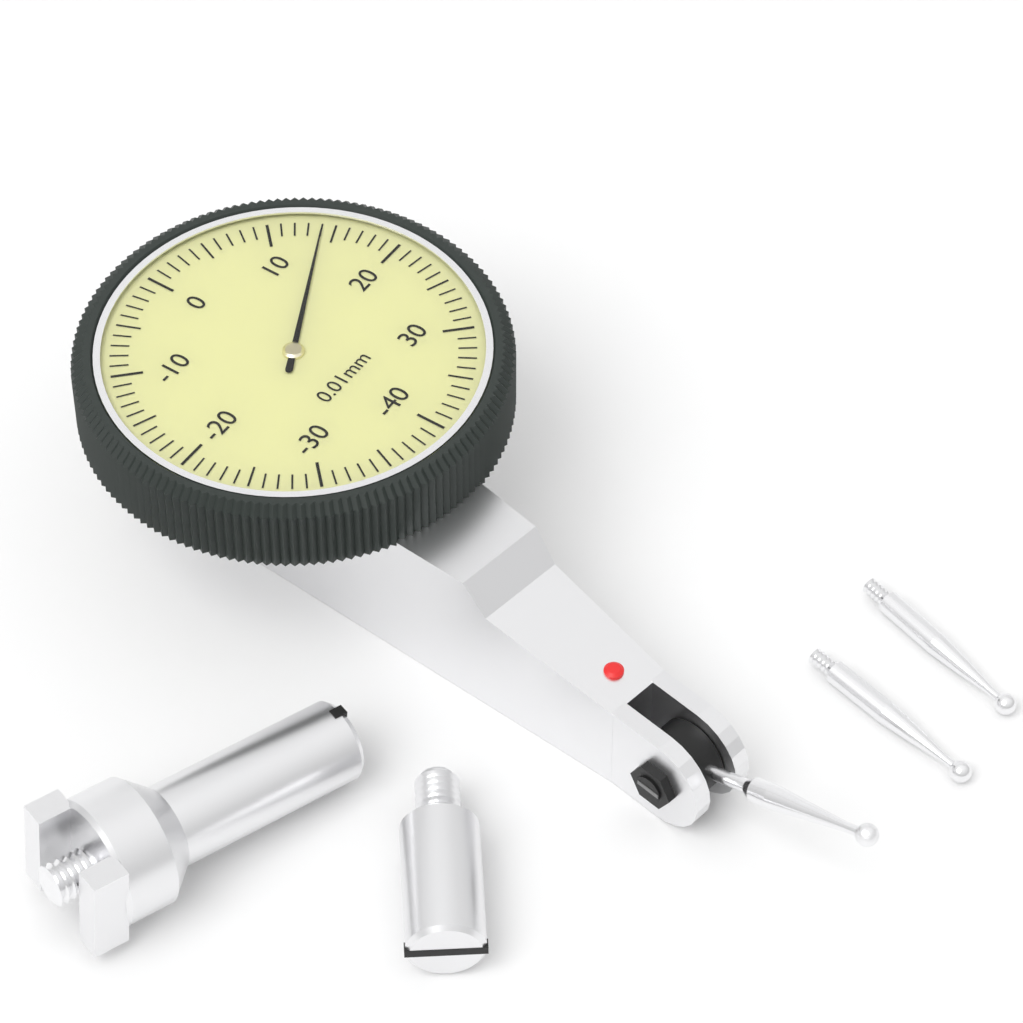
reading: 14 0.01mm
